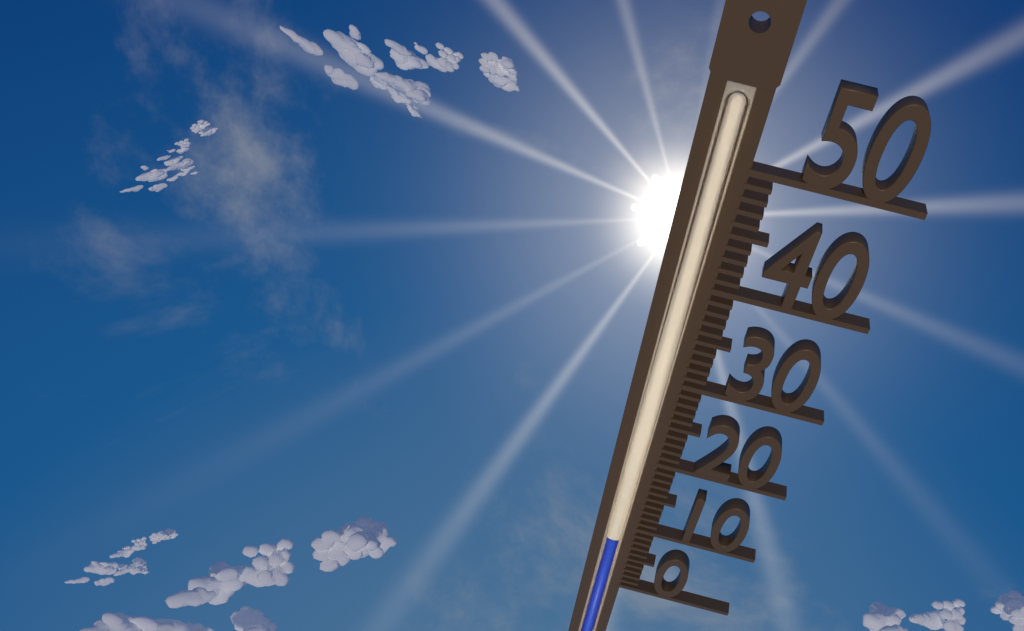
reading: 8 (no unit)
